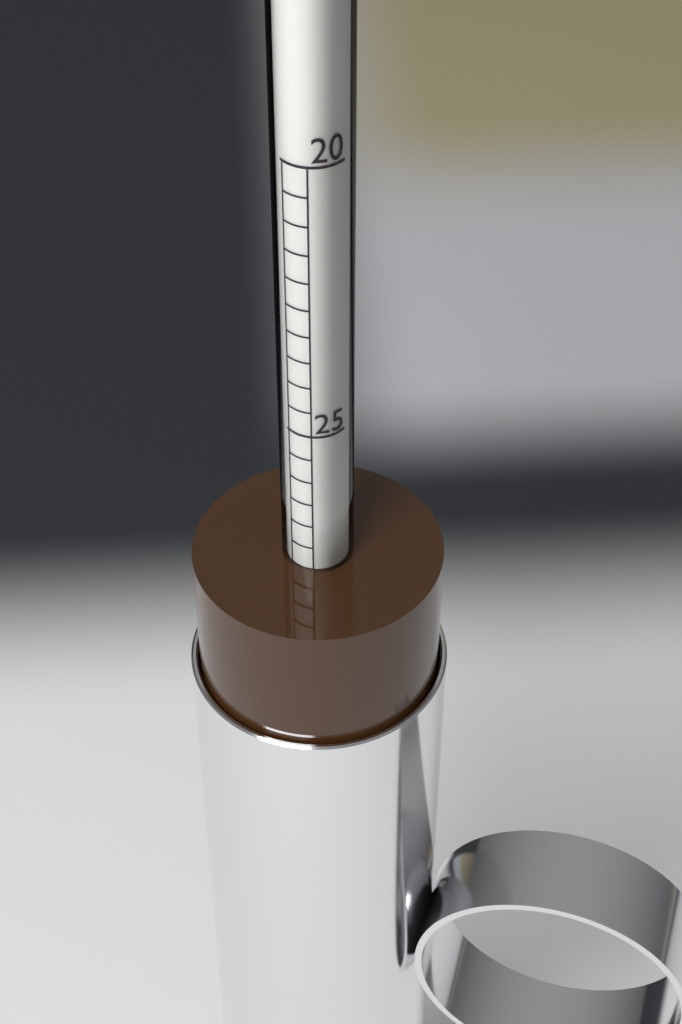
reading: 28.0 (no unit)
